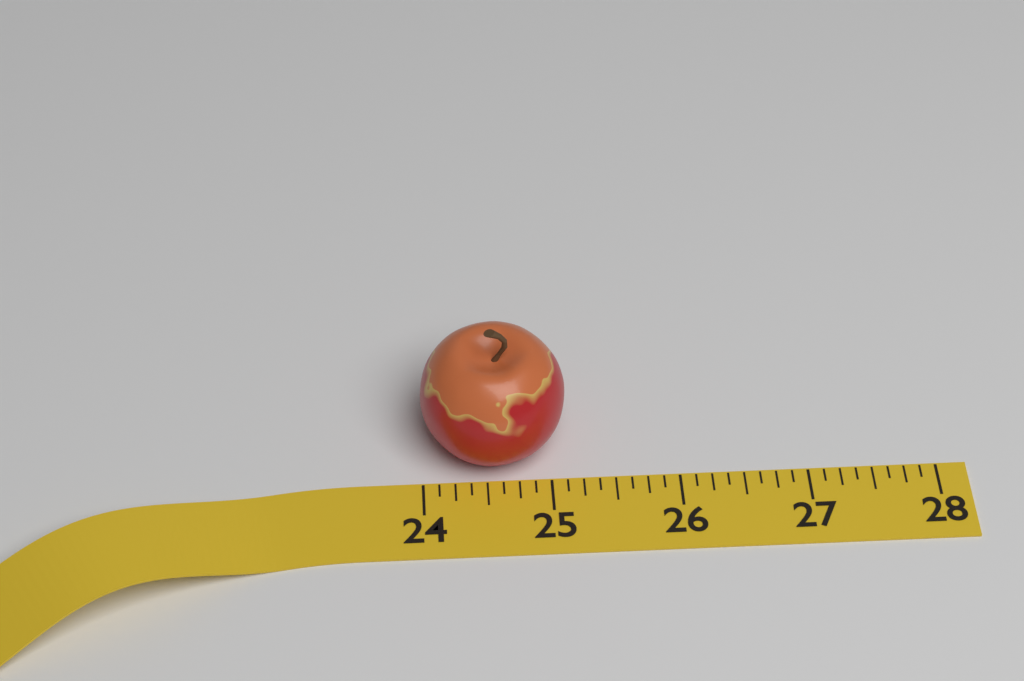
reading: 25.125 (no unit)
